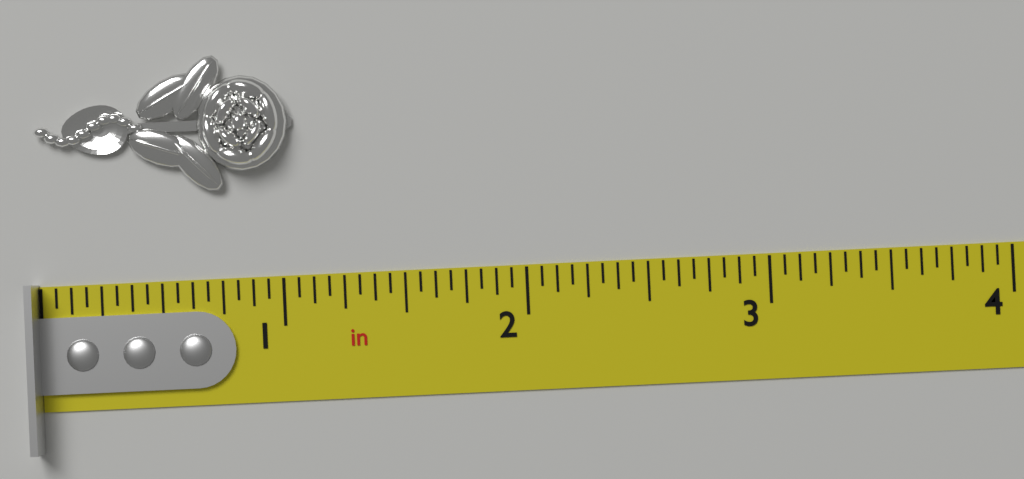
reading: 1.0625 in
